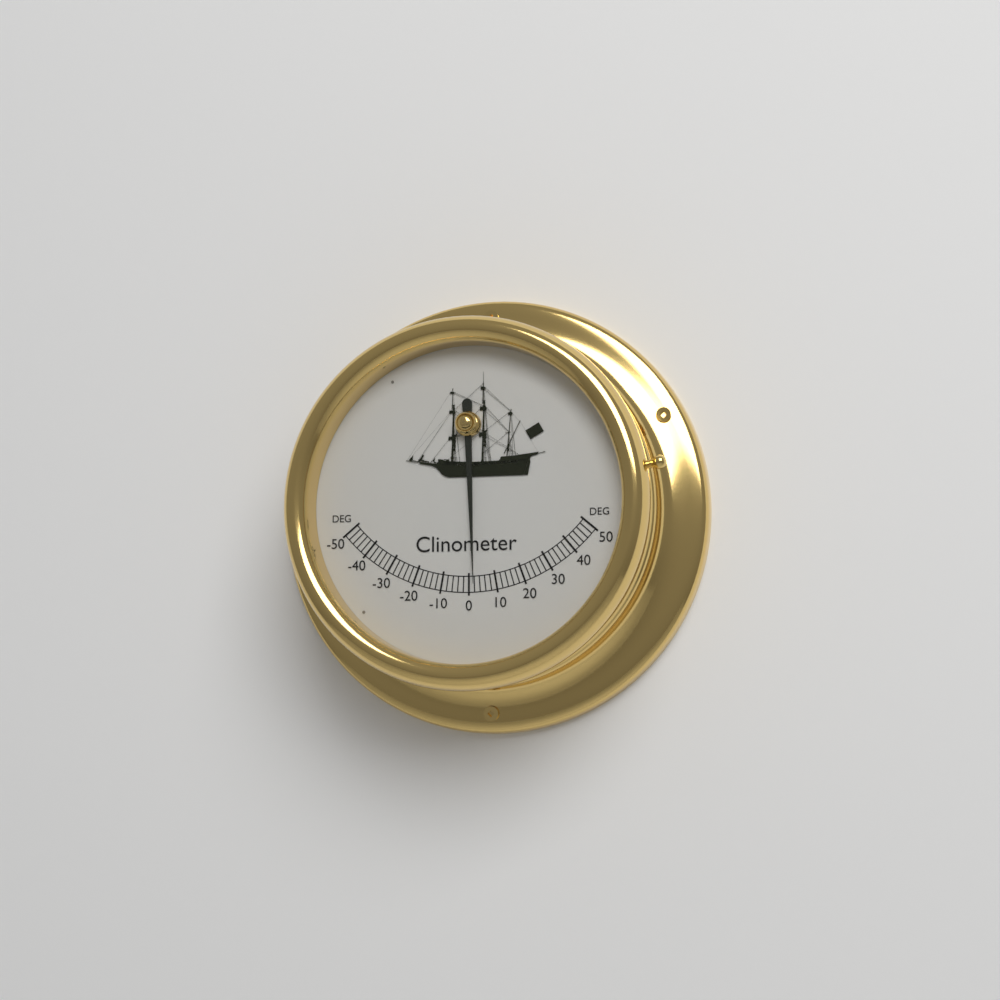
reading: 2 deg
